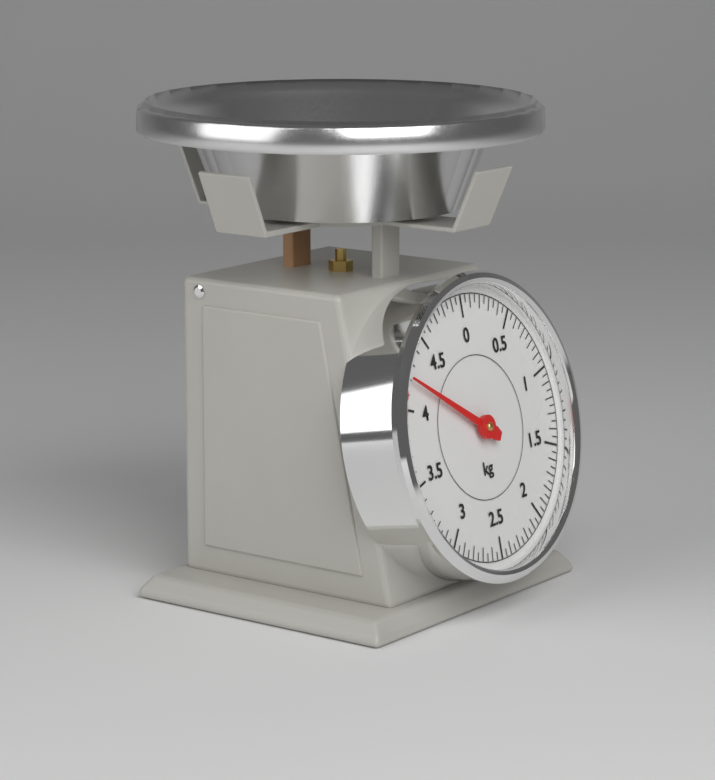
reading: 4.20 kg
